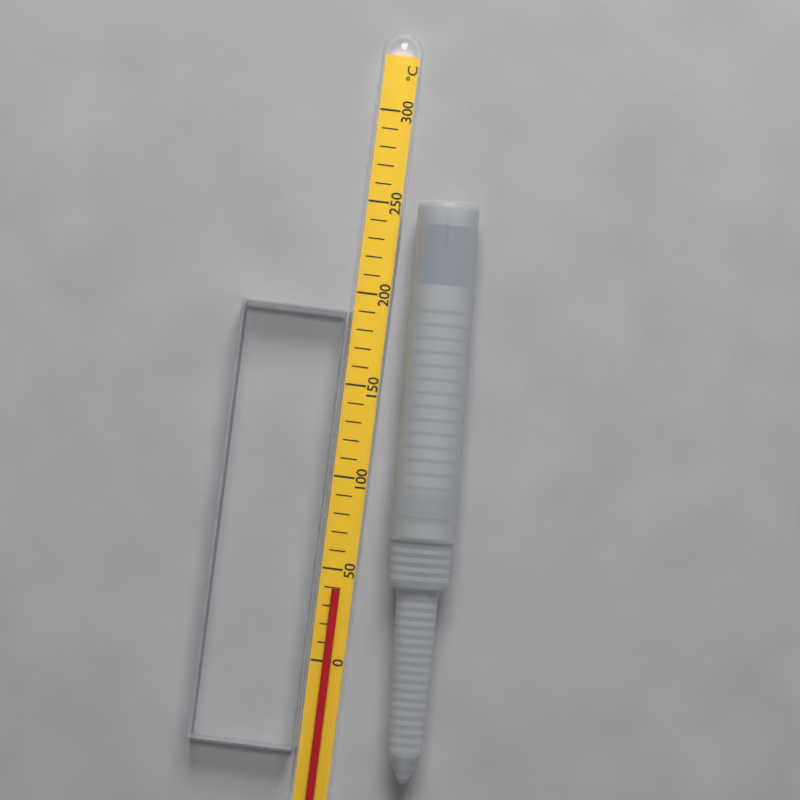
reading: 40 °C
